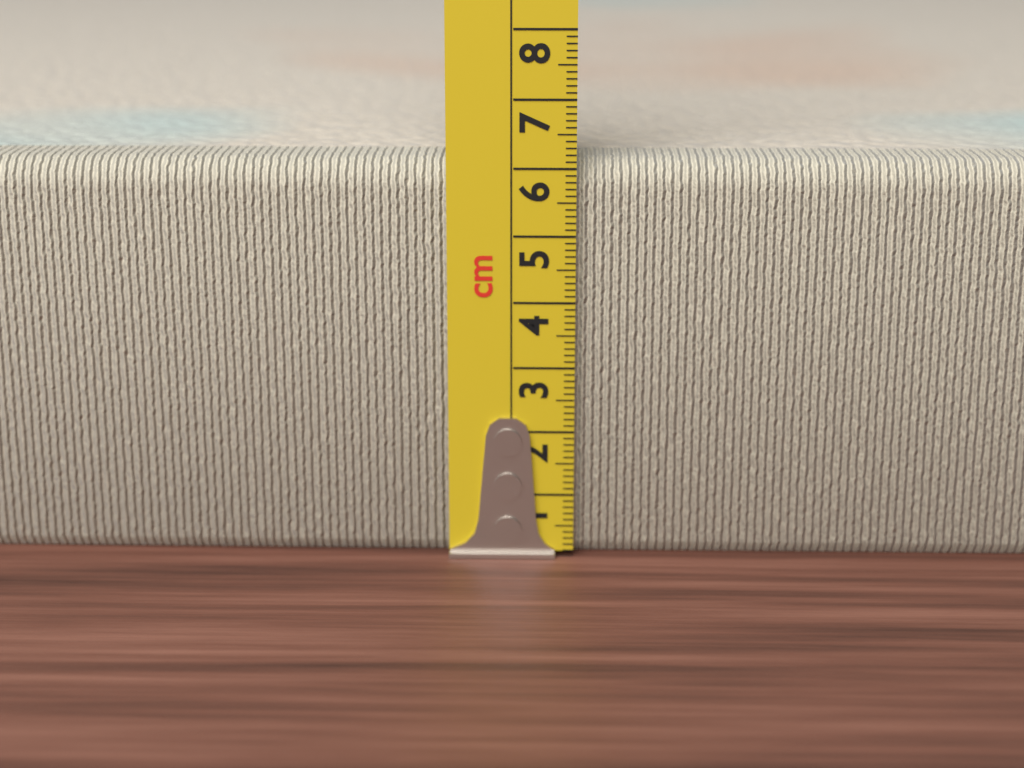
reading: 6.1 cm
